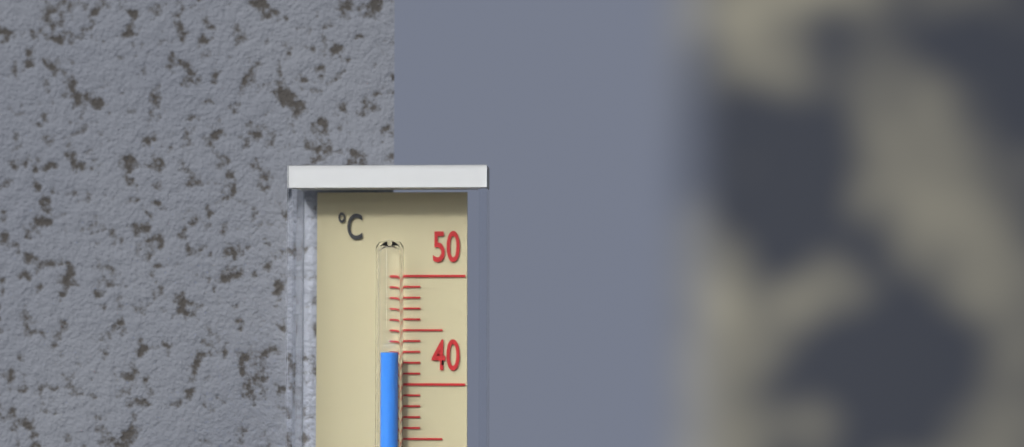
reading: 43 °C
